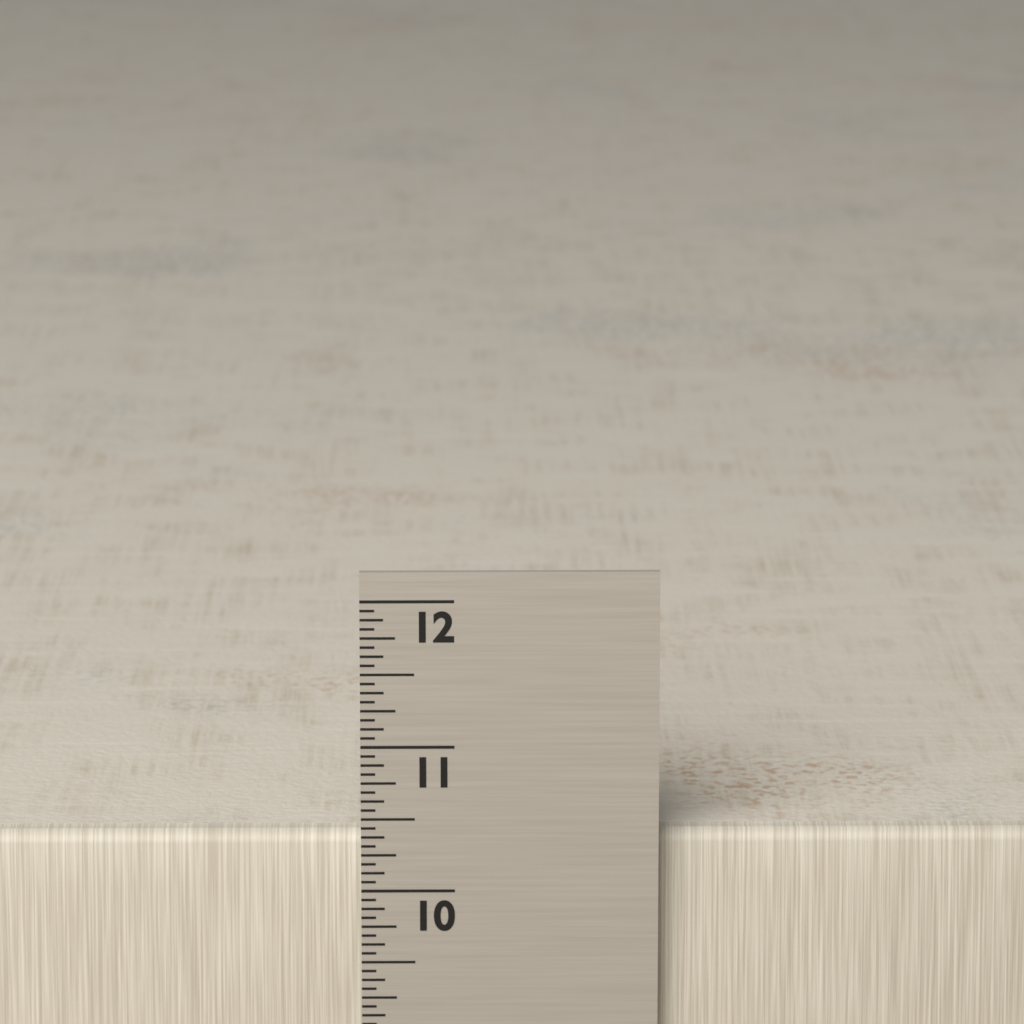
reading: 10.3750 in
